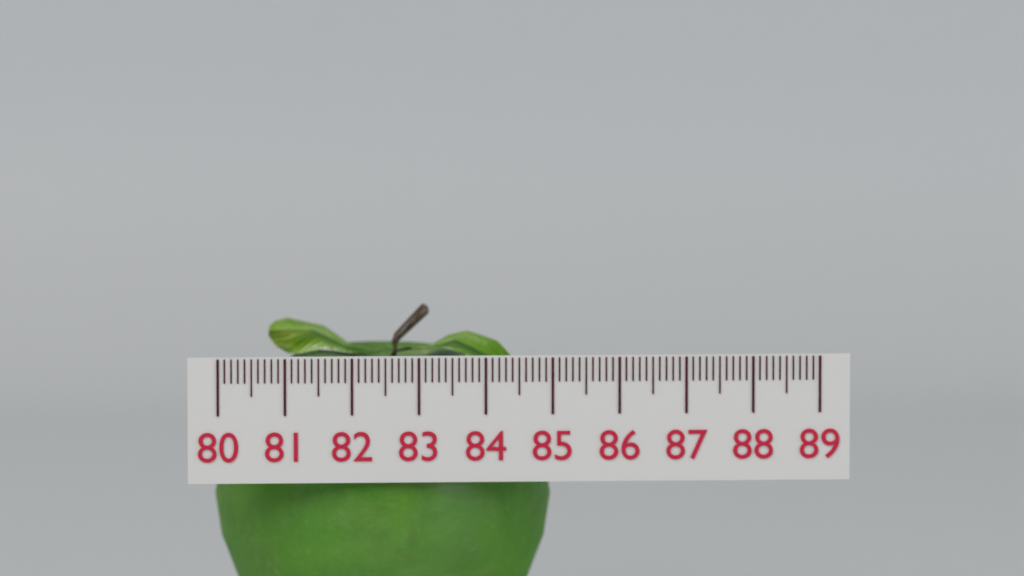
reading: 85.1 (no unit)
